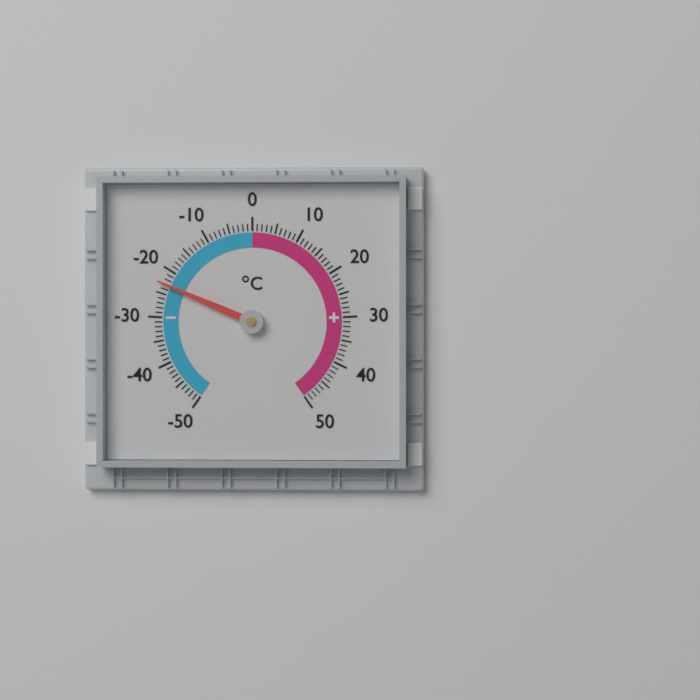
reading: -23 °C
